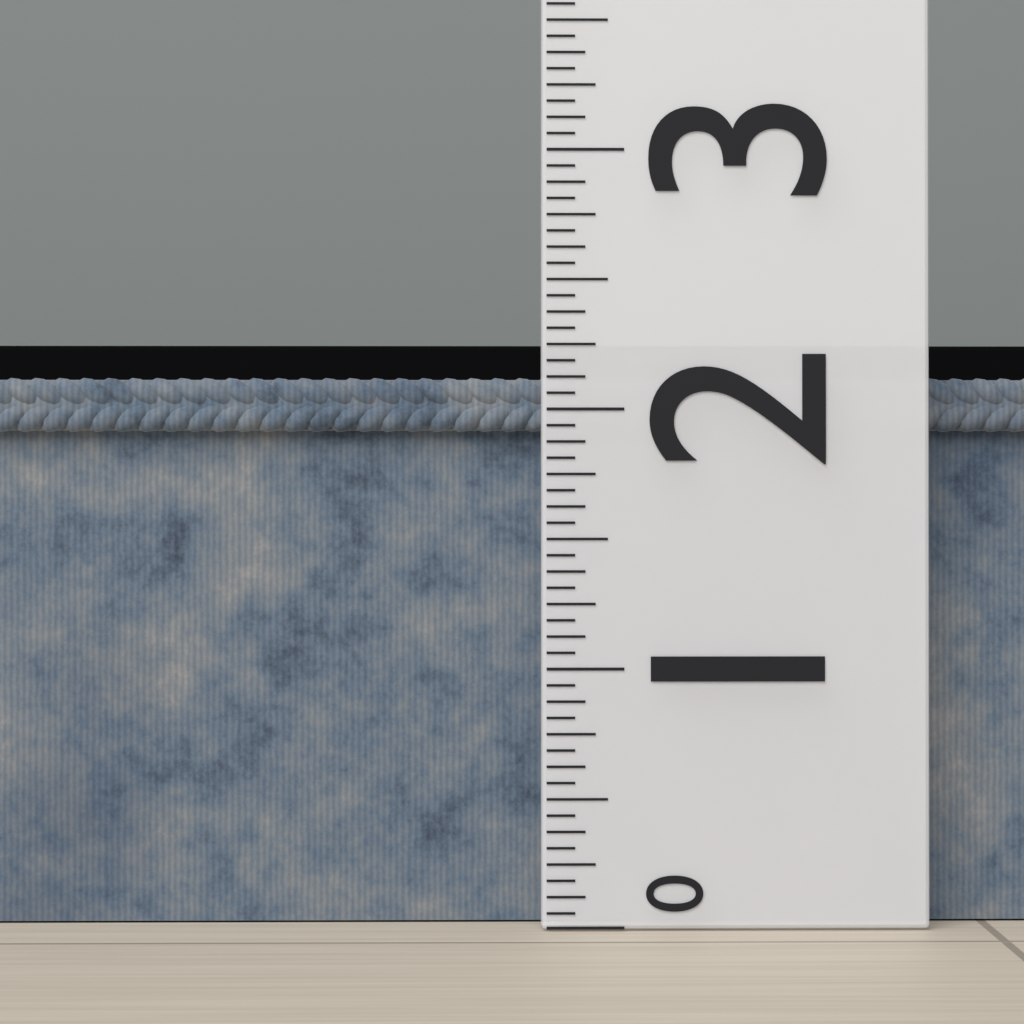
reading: 2.1250 (no unit)
